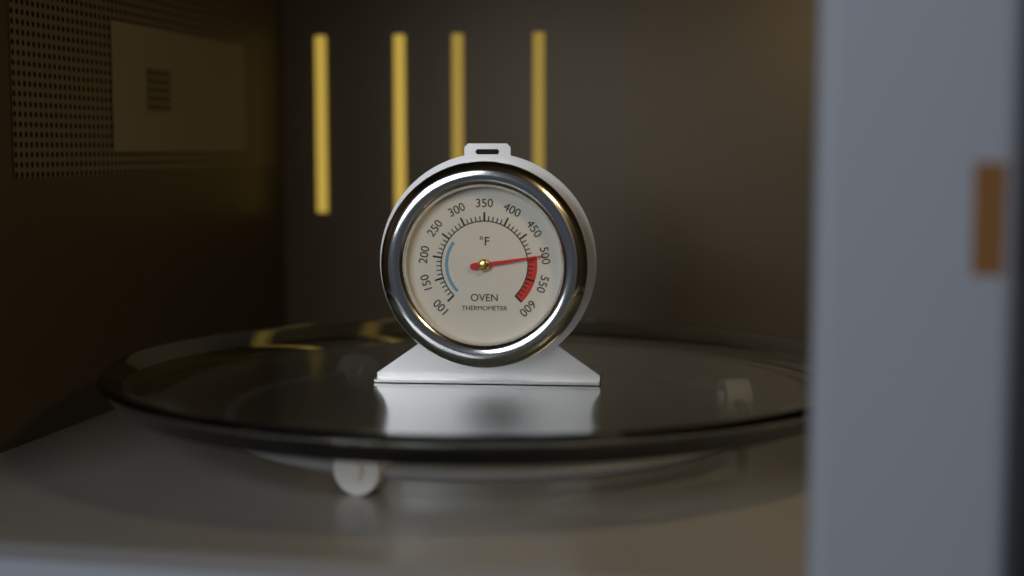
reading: 500 °F
